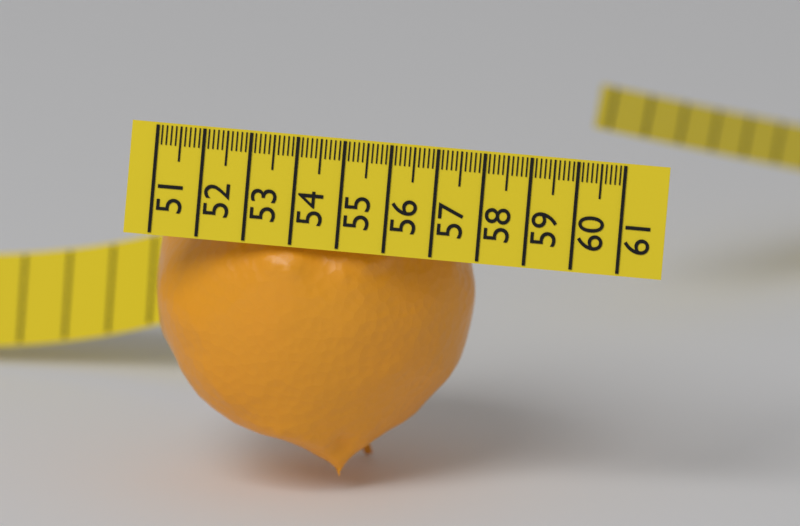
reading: 57.8 (no unit)
